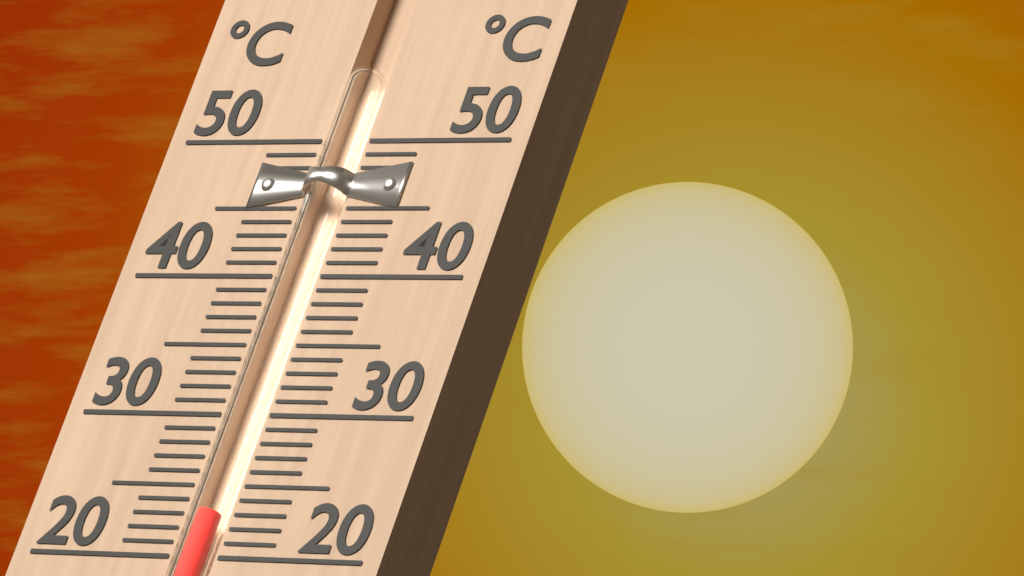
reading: 23 °C
